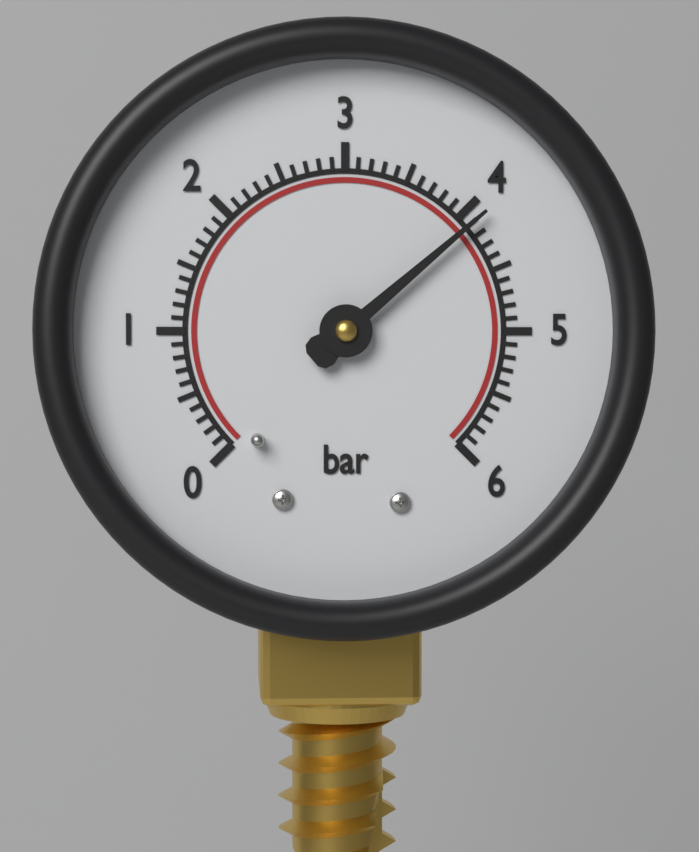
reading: 4.1 bar
